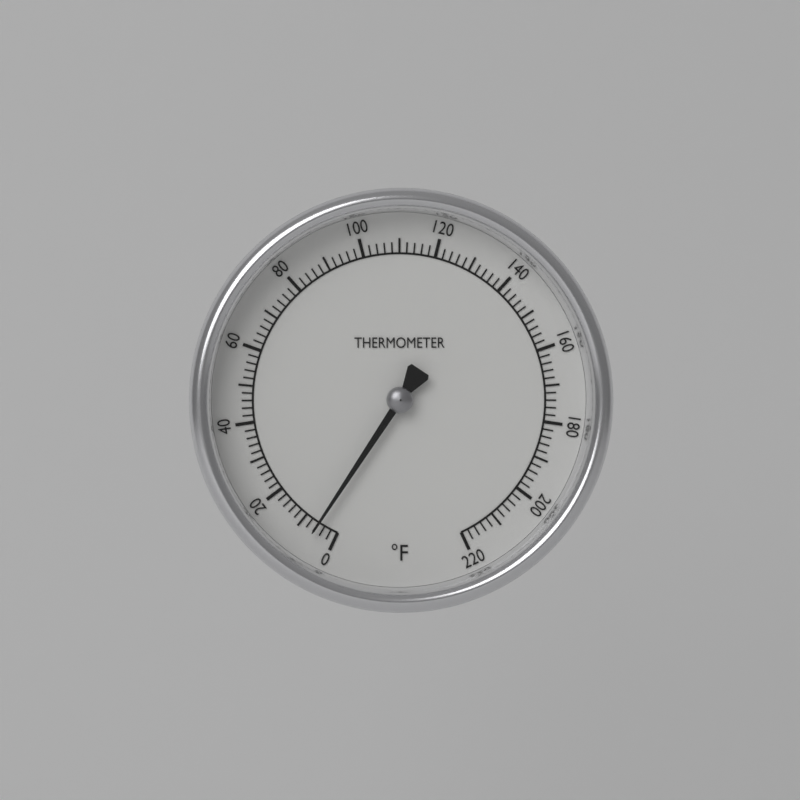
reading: 6 °F
